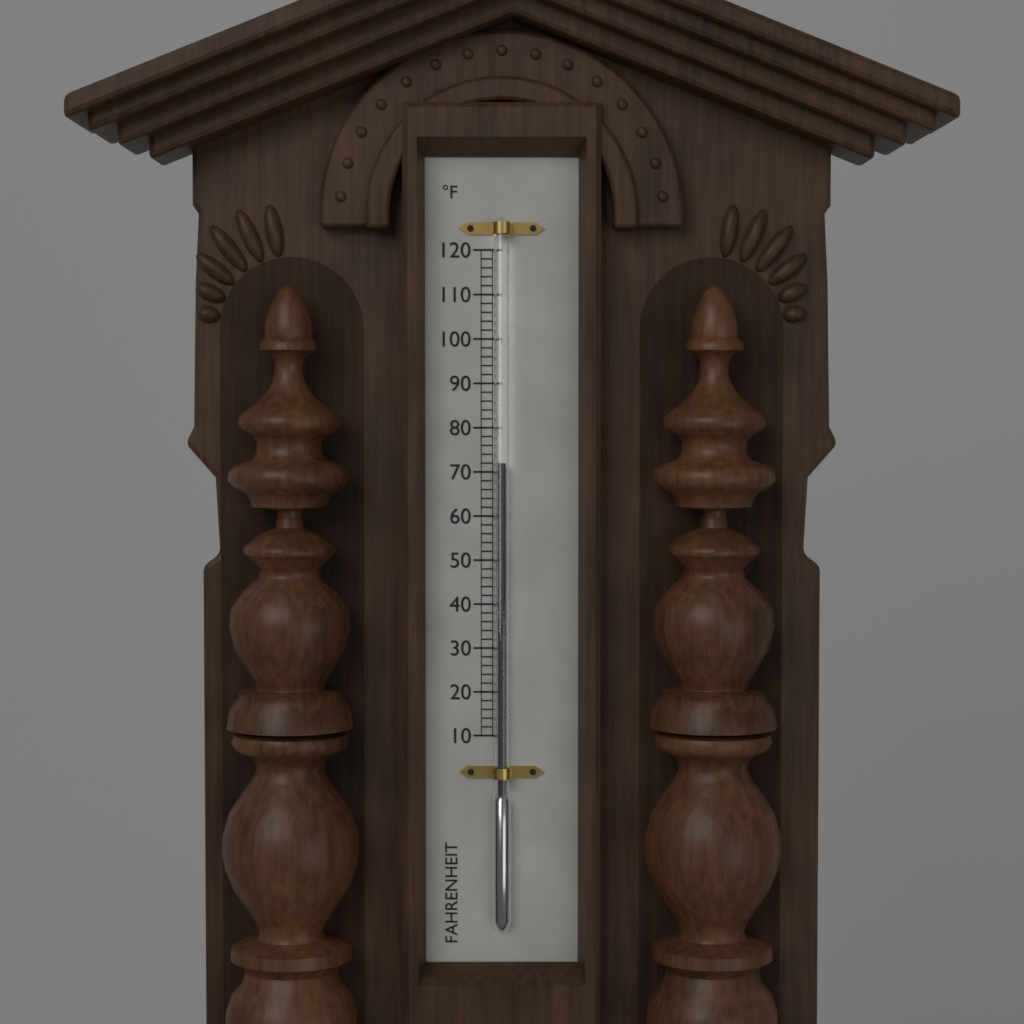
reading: 72 °F
